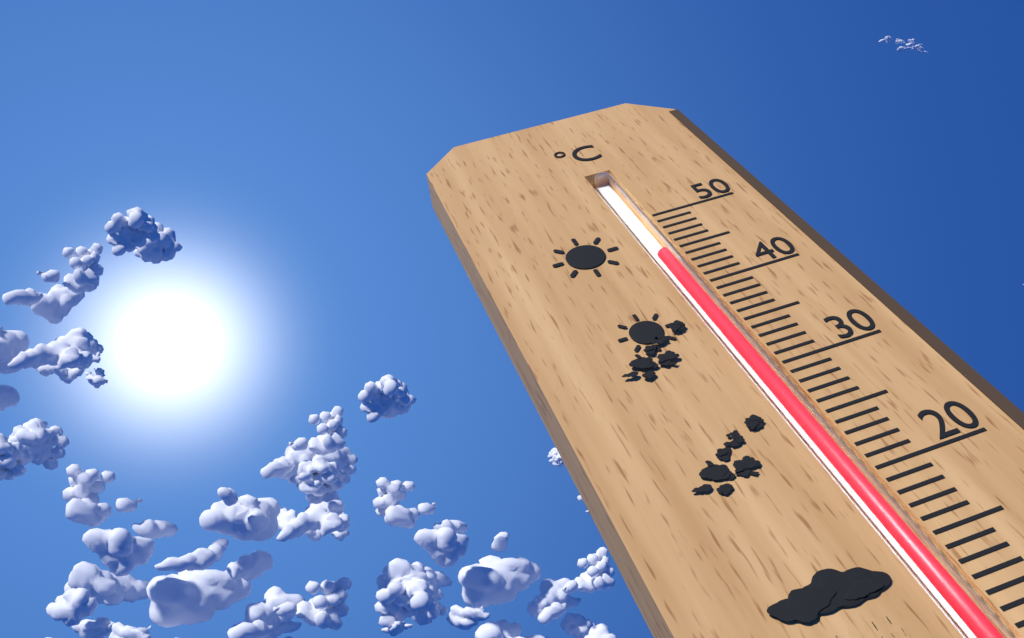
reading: 45 °C
